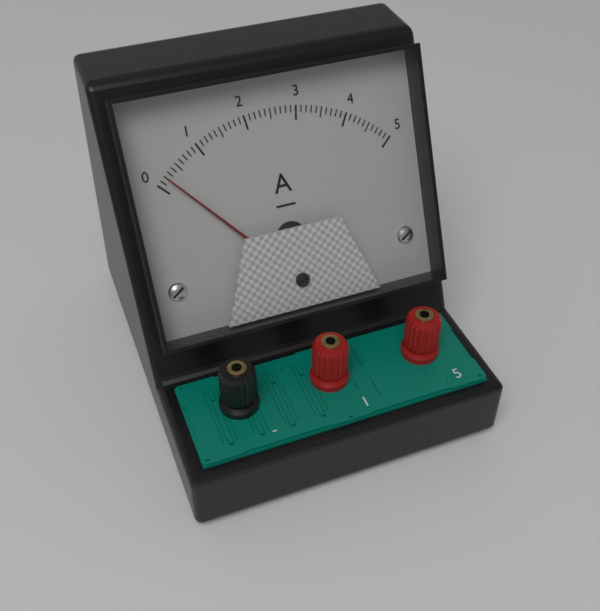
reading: 0.2 A
